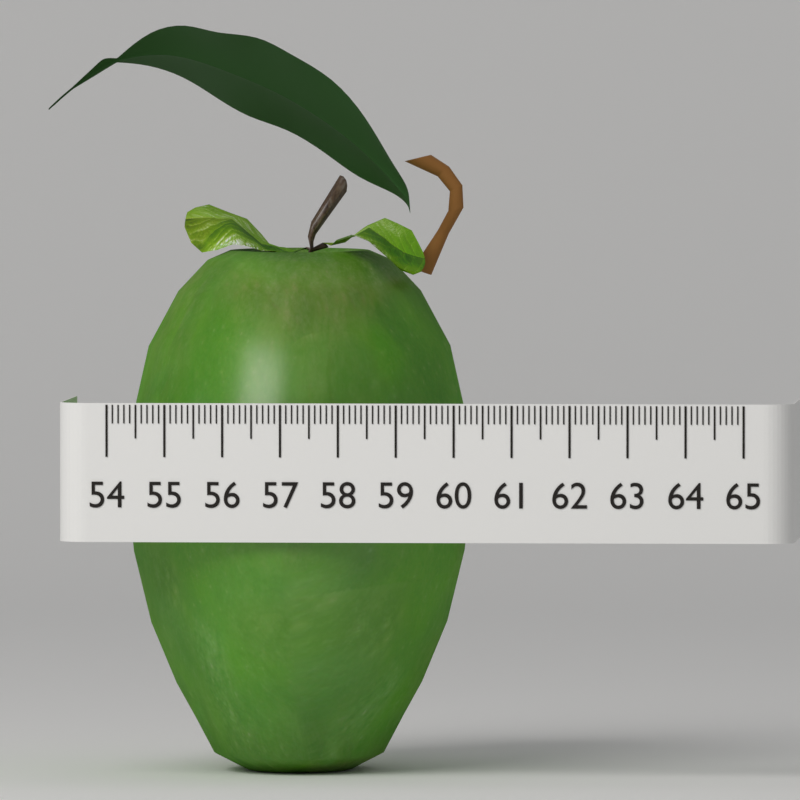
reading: 60.0 (no unit)
